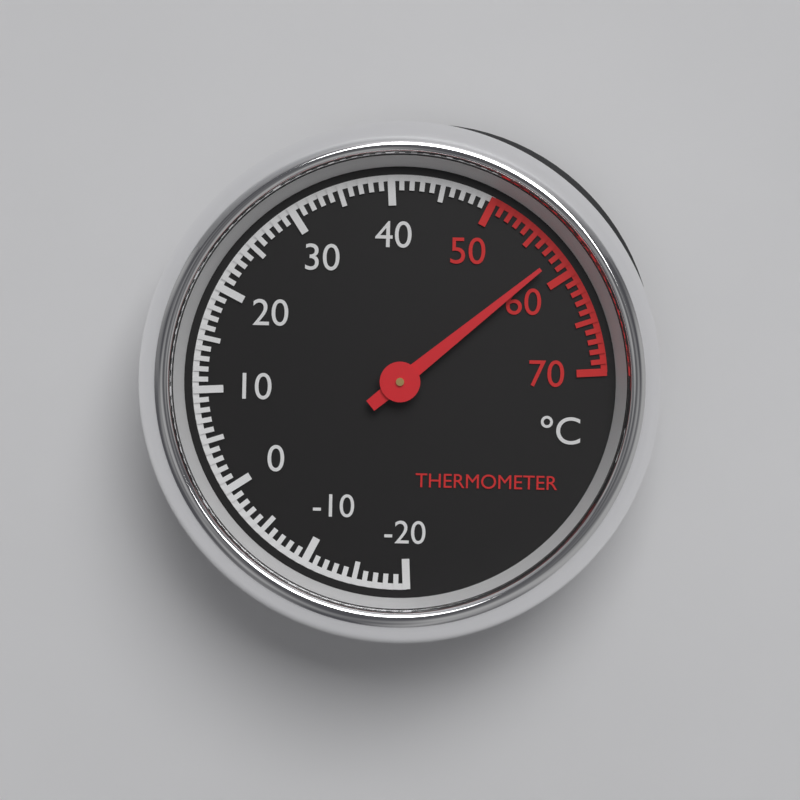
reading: 58 °C
